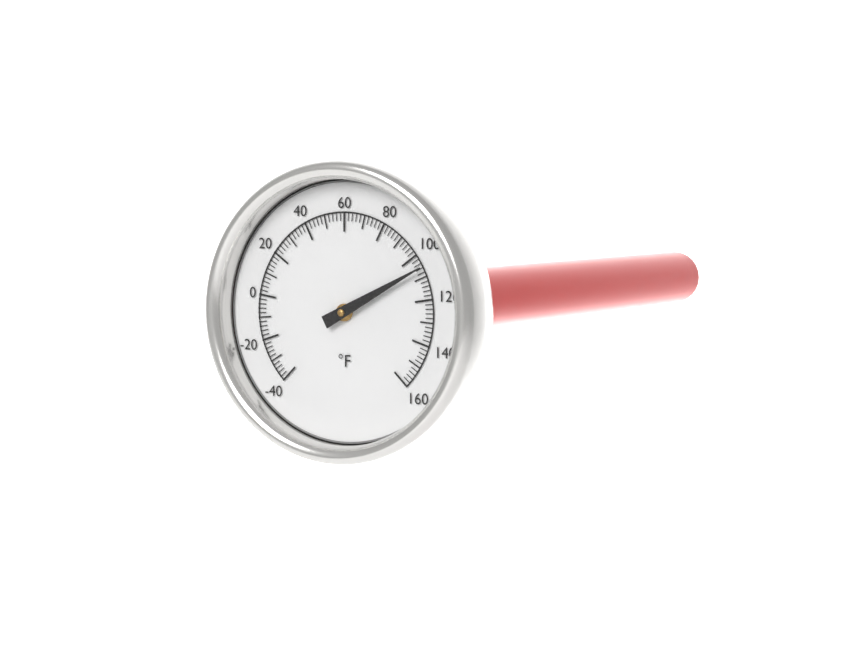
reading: 106 °F
